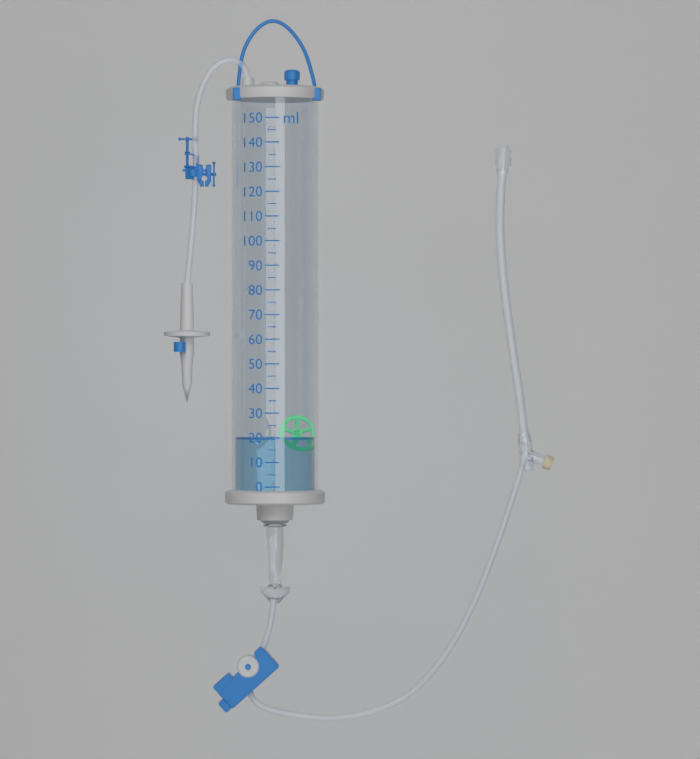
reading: 20 ml
